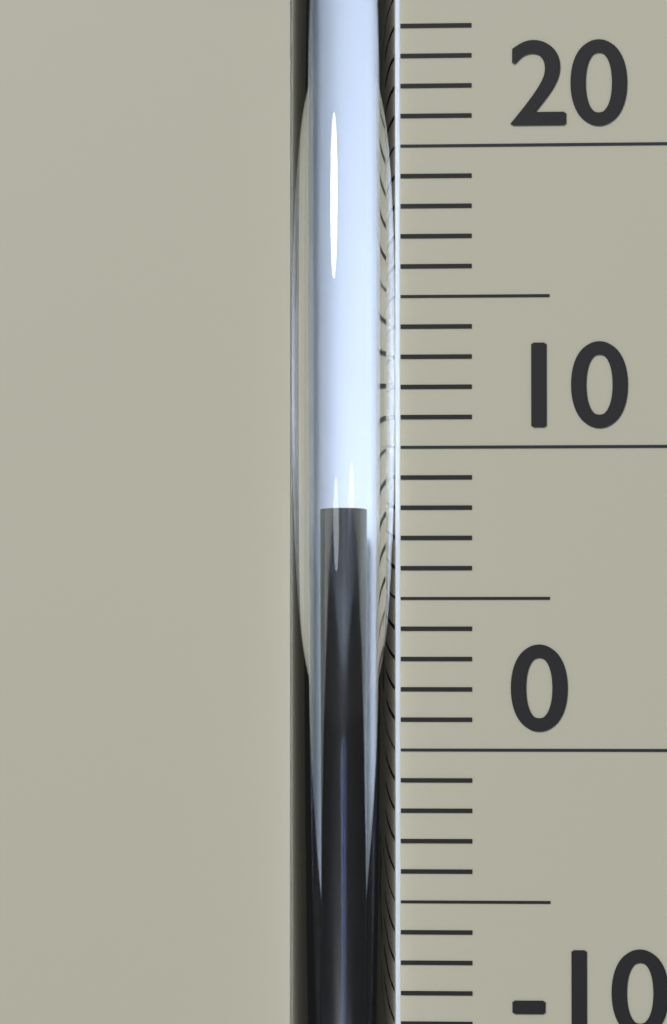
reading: 8 °C
